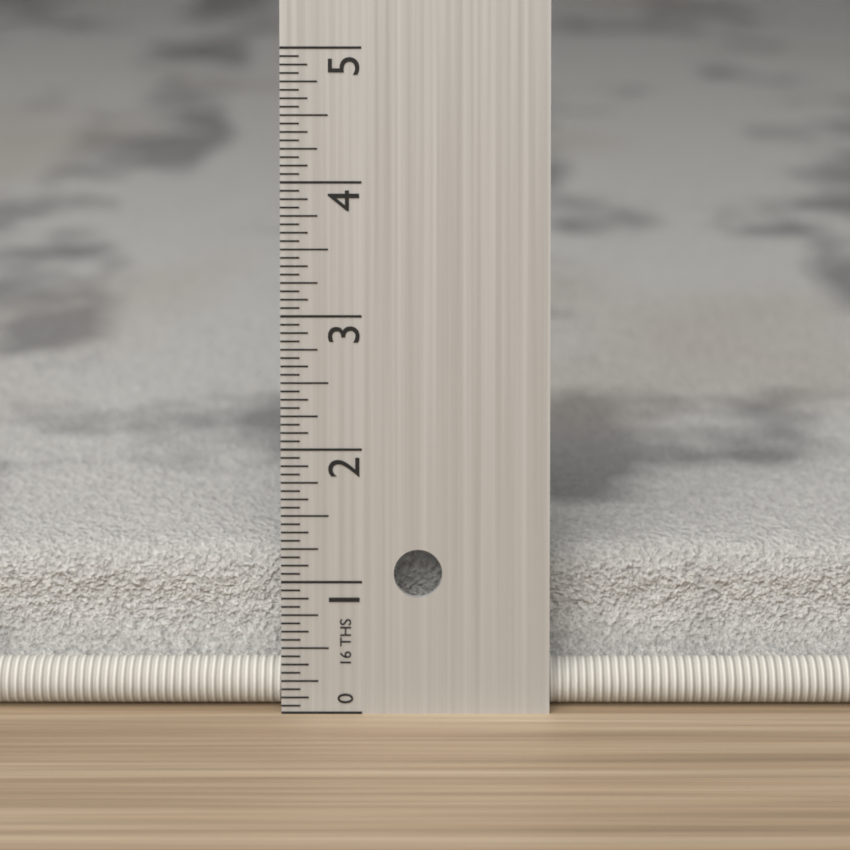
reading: 1.1250 in
